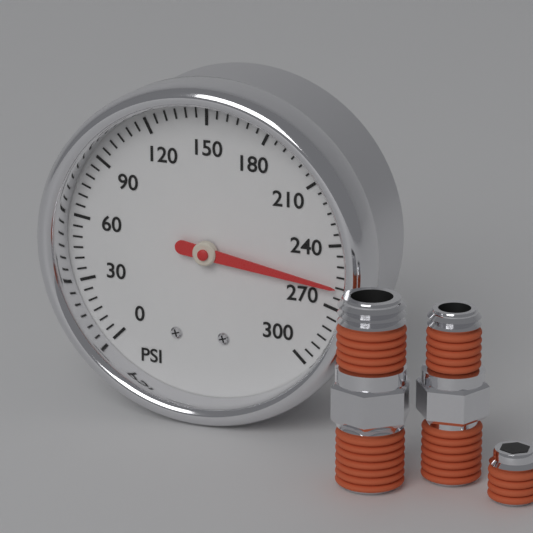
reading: 260 psi
